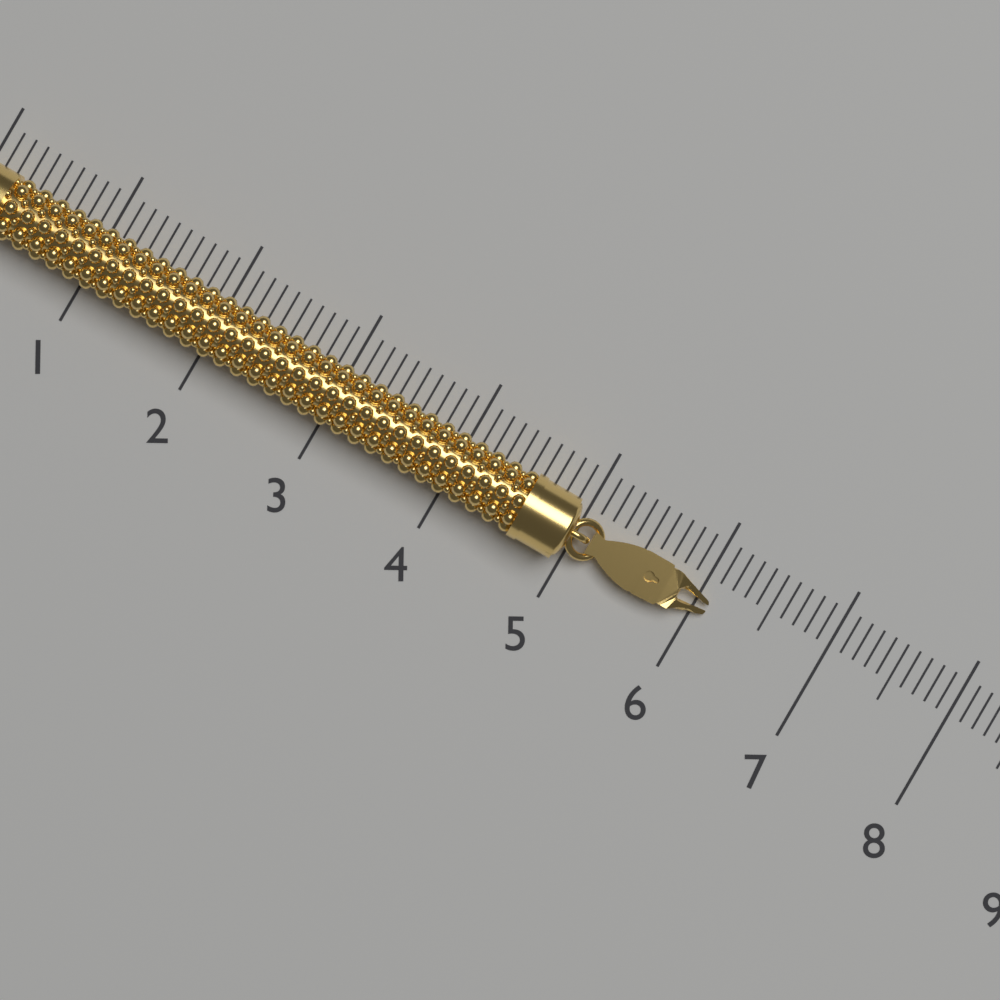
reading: 6.1 (no unit)
